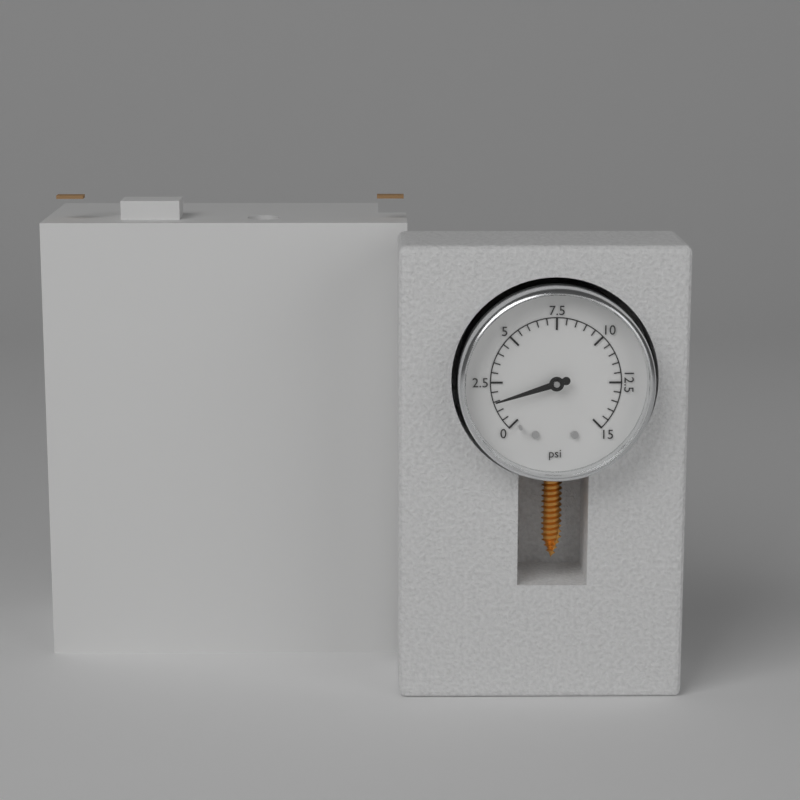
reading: 1.5 psi
